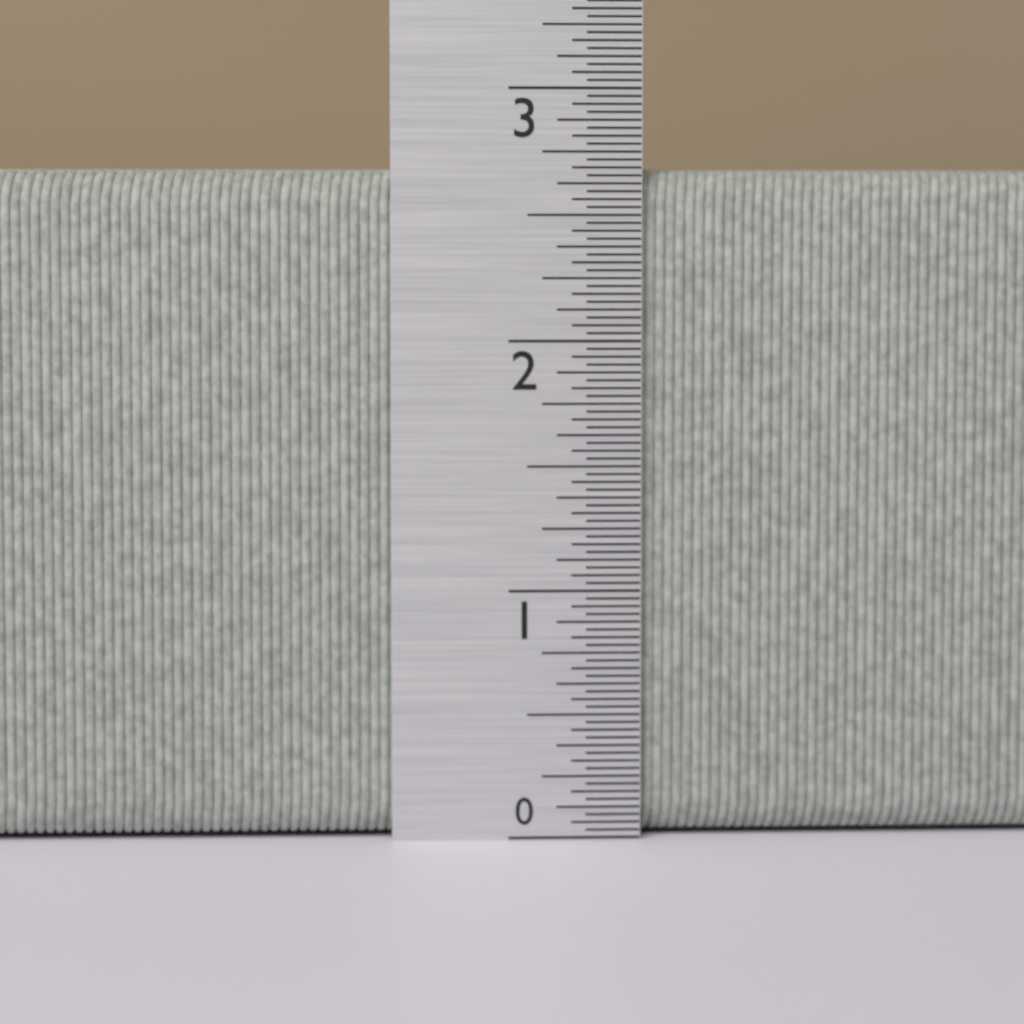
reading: 2.68750 in
